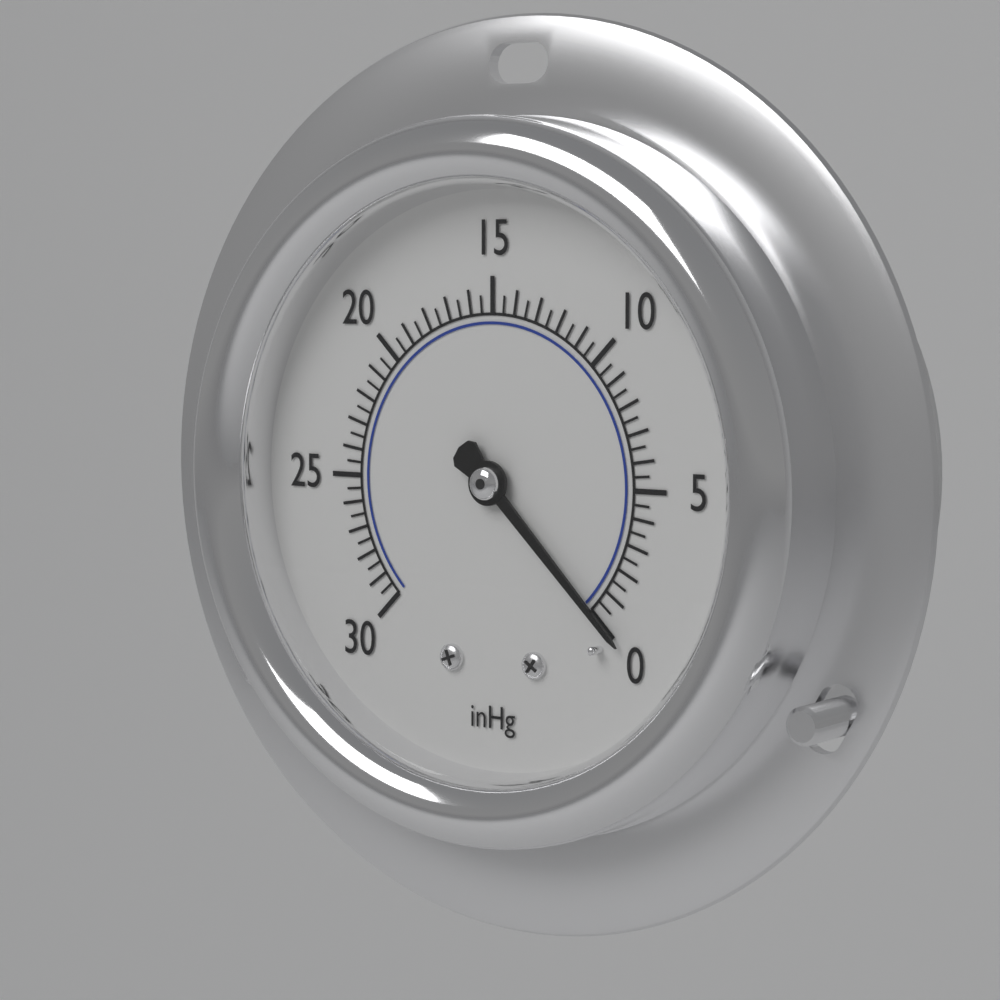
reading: 0.0 inHg
